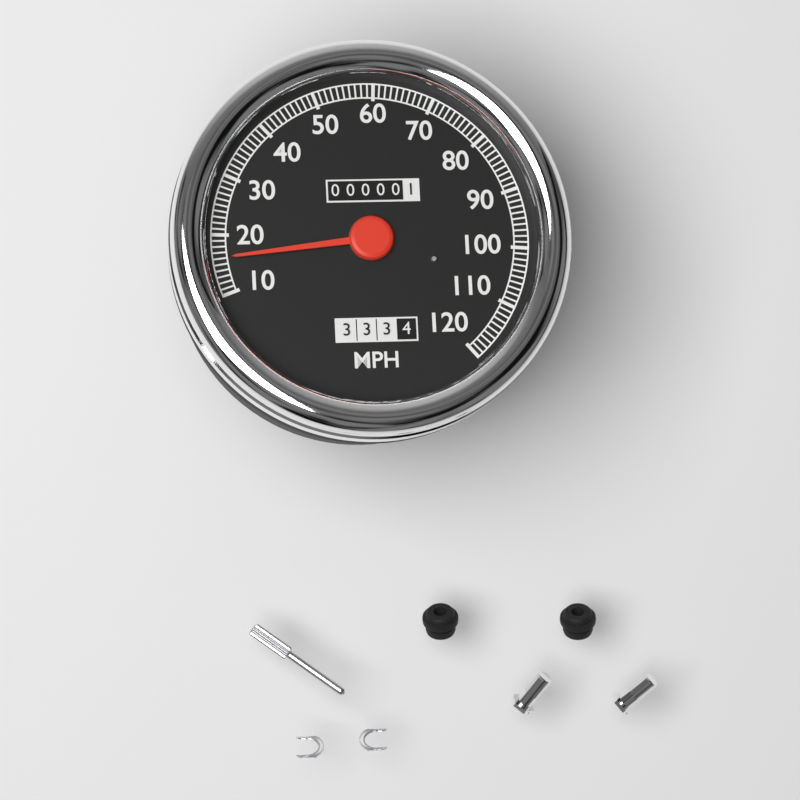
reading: 16 MPH
